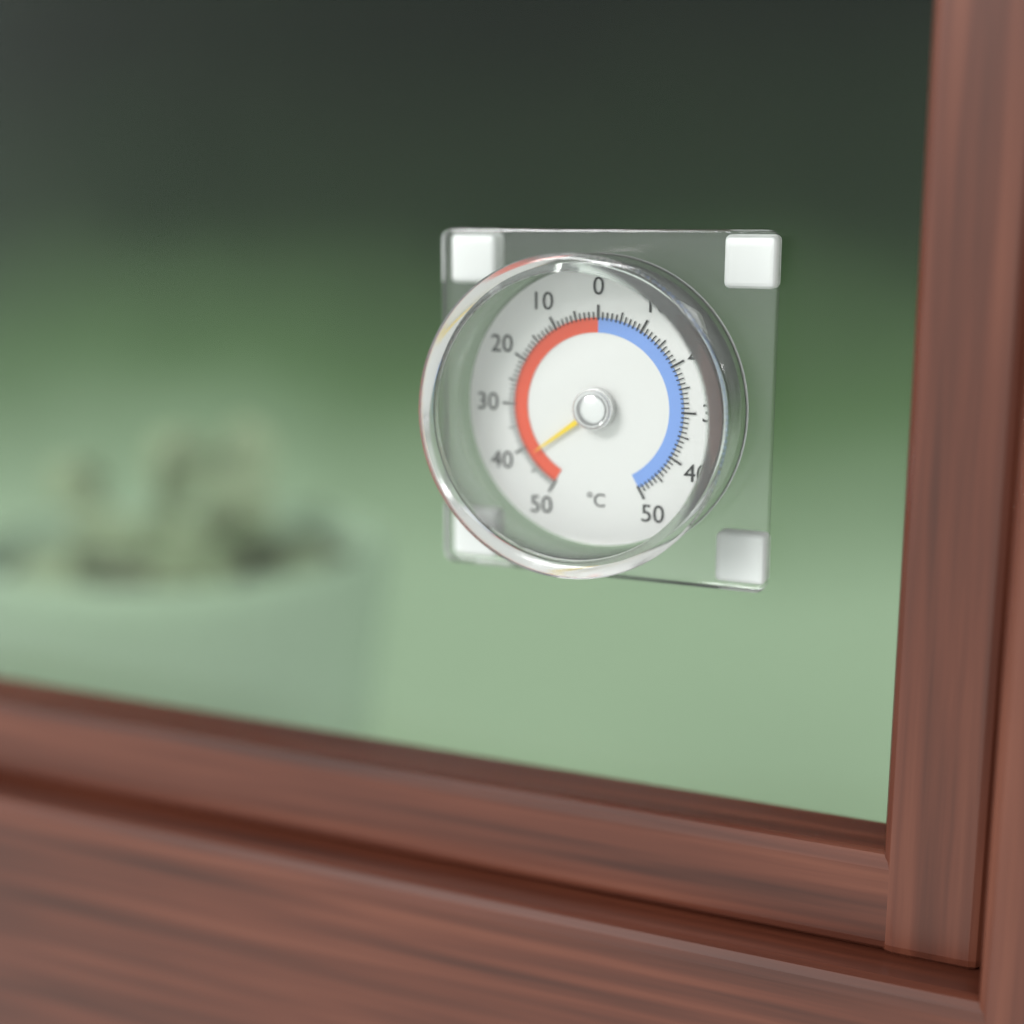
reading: 42 °C
